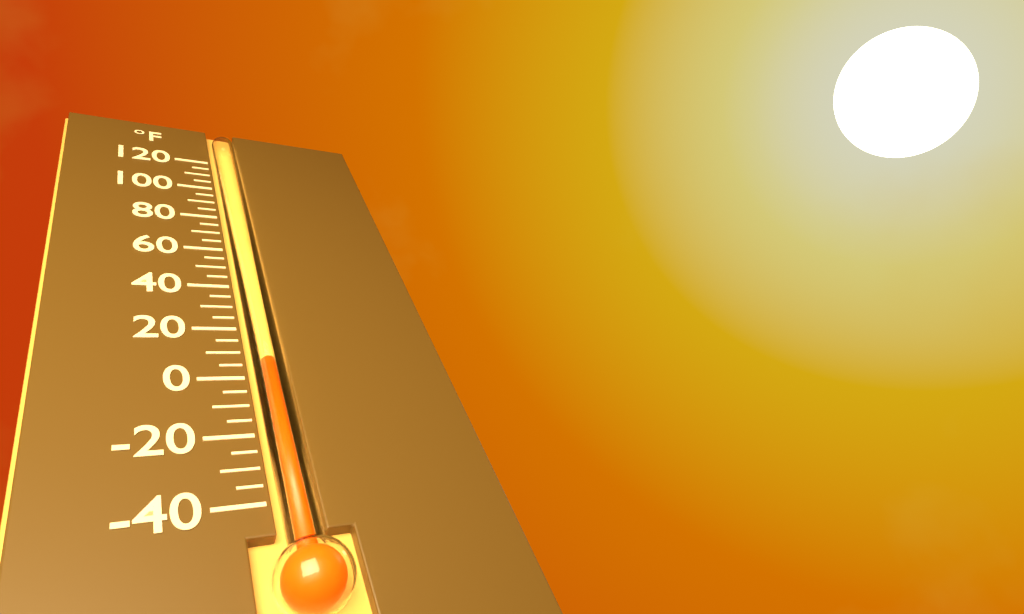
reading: 5 °F
